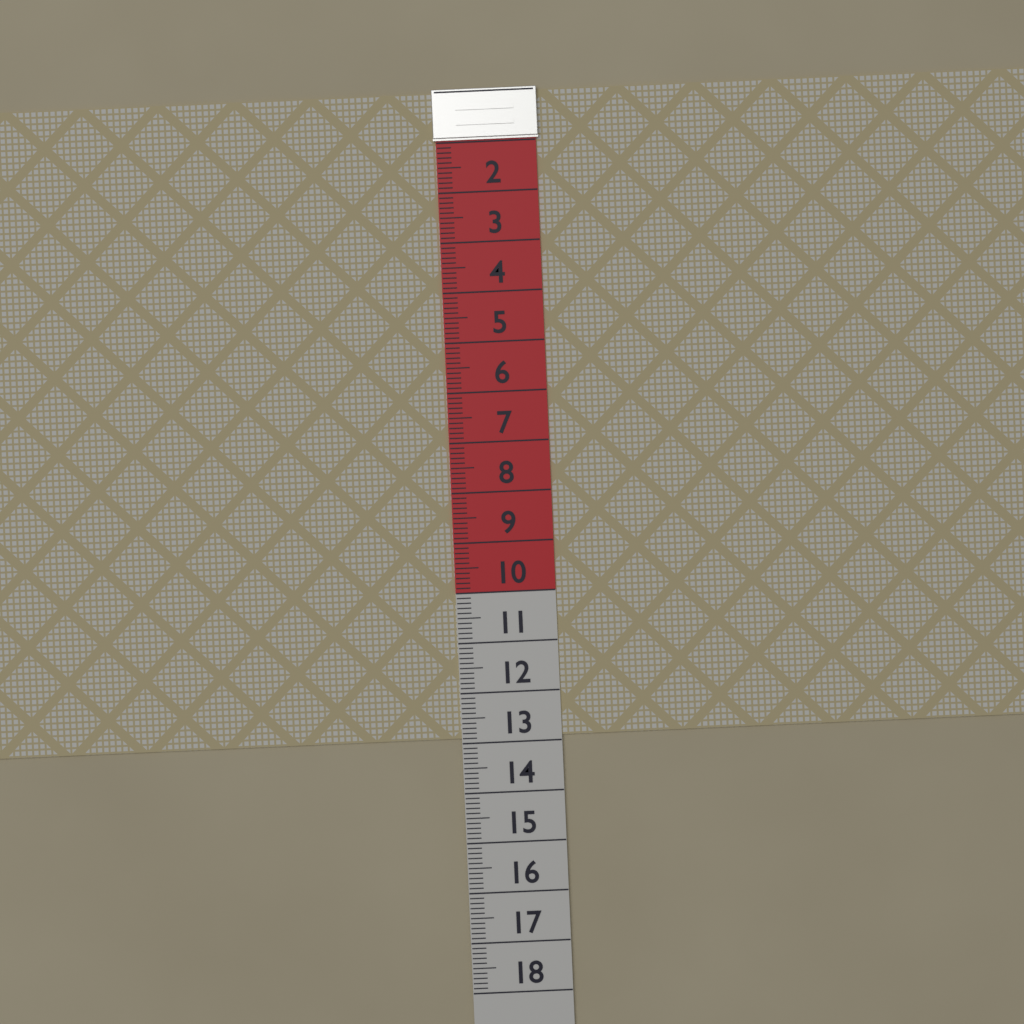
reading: 12.9 (no unit)
